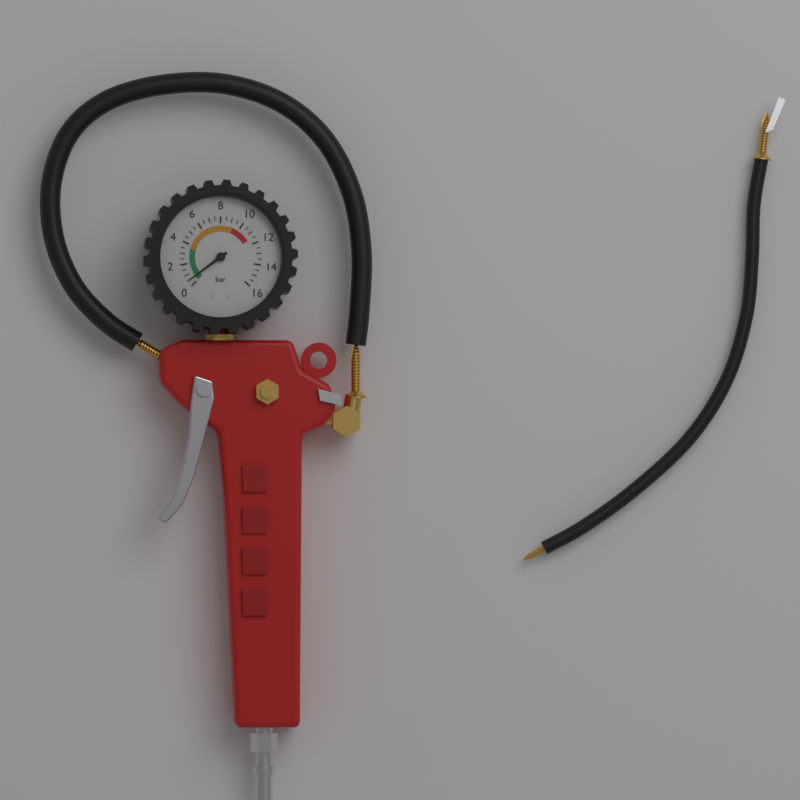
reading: 0.5 bar
